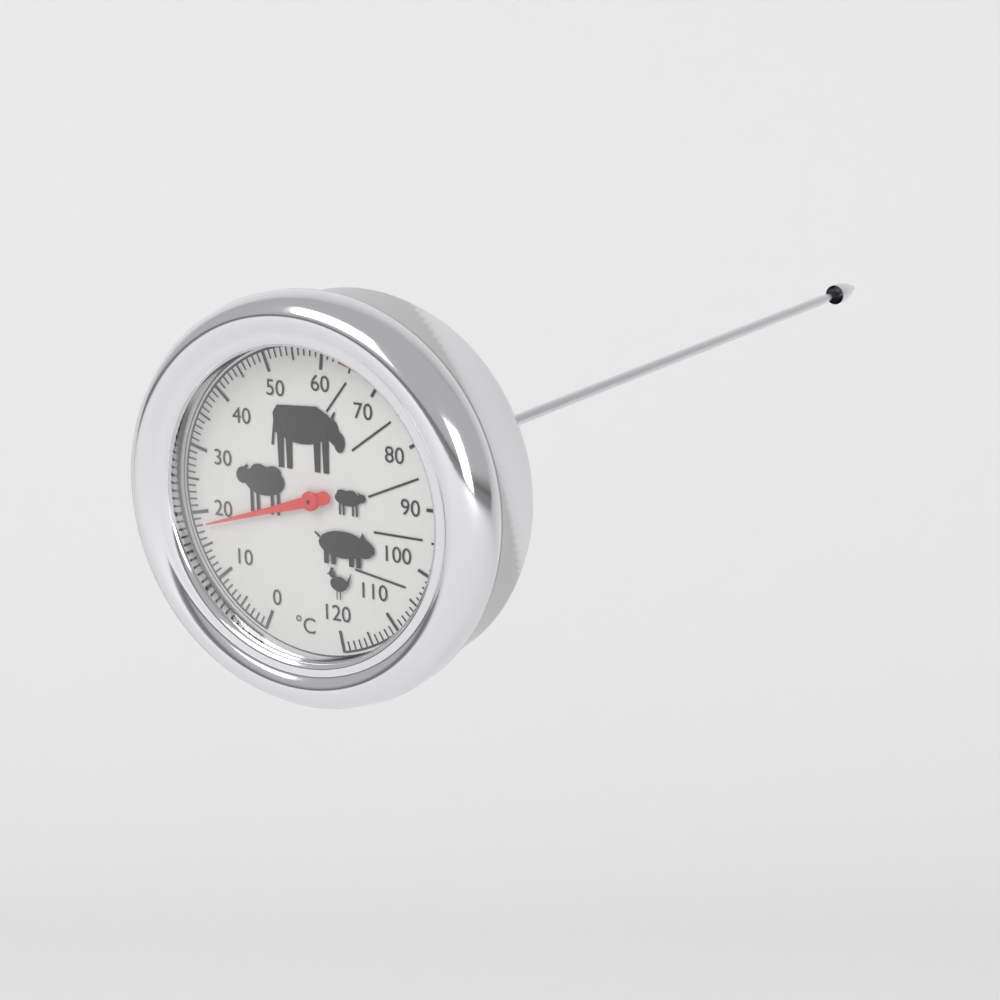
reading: 18 °C
